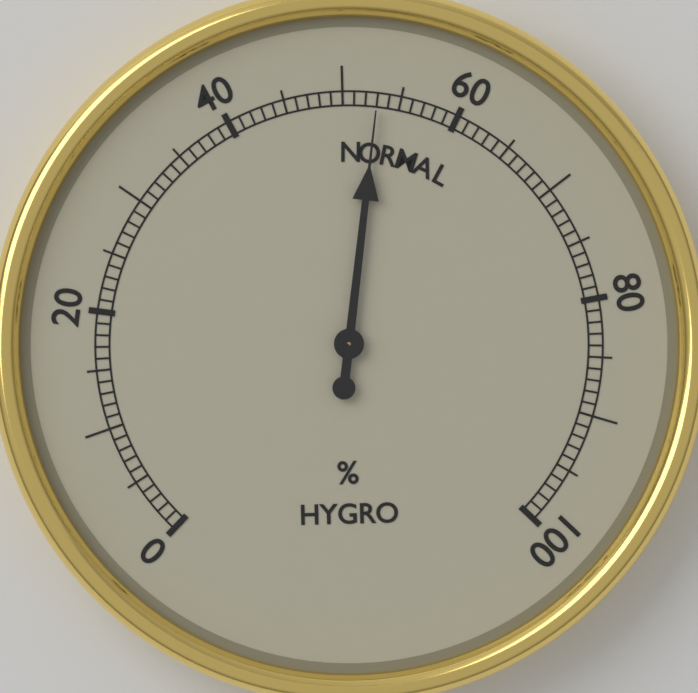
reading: 53 %
